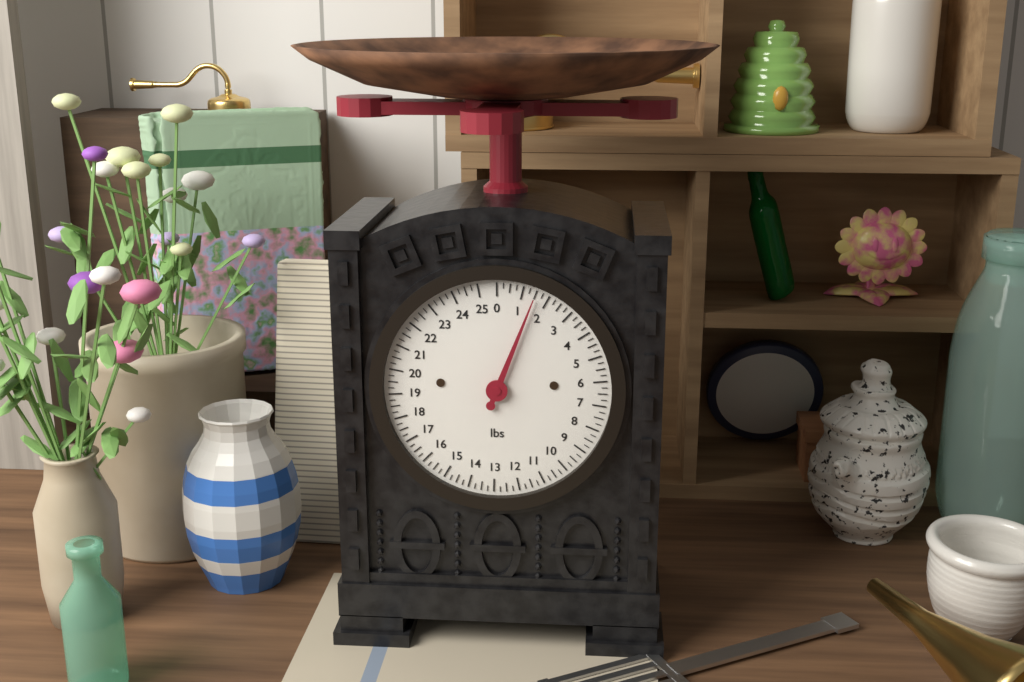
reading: 1.50 lbs
